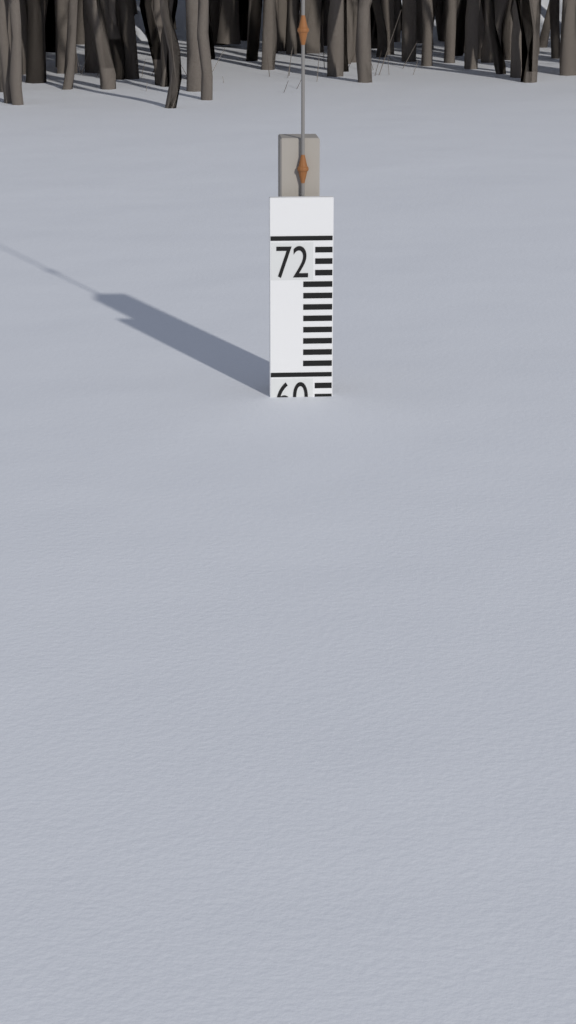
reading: 58 (no unit)
